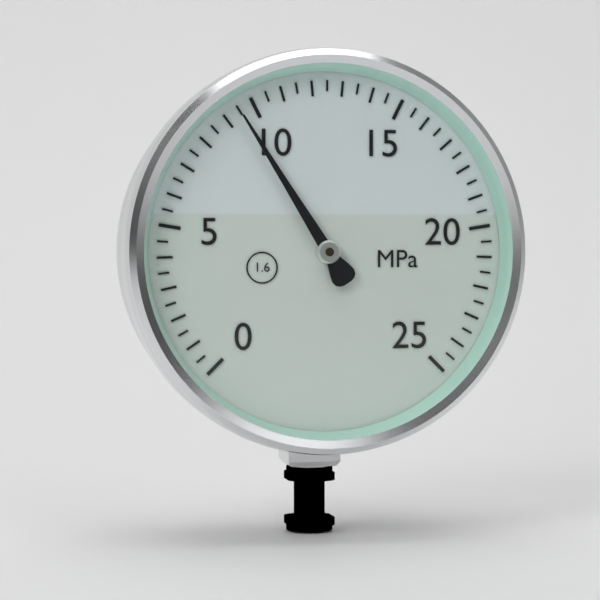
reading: 9.5 MPa
